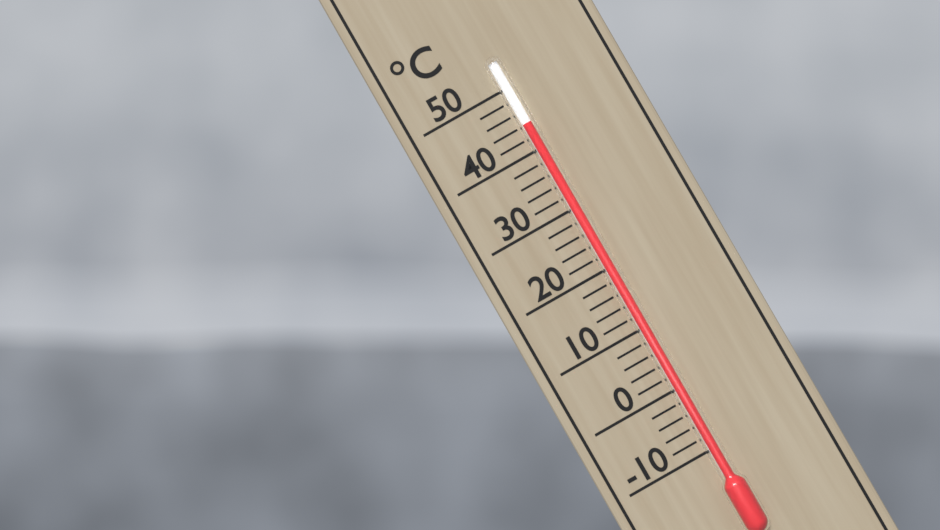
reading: 44 °C
